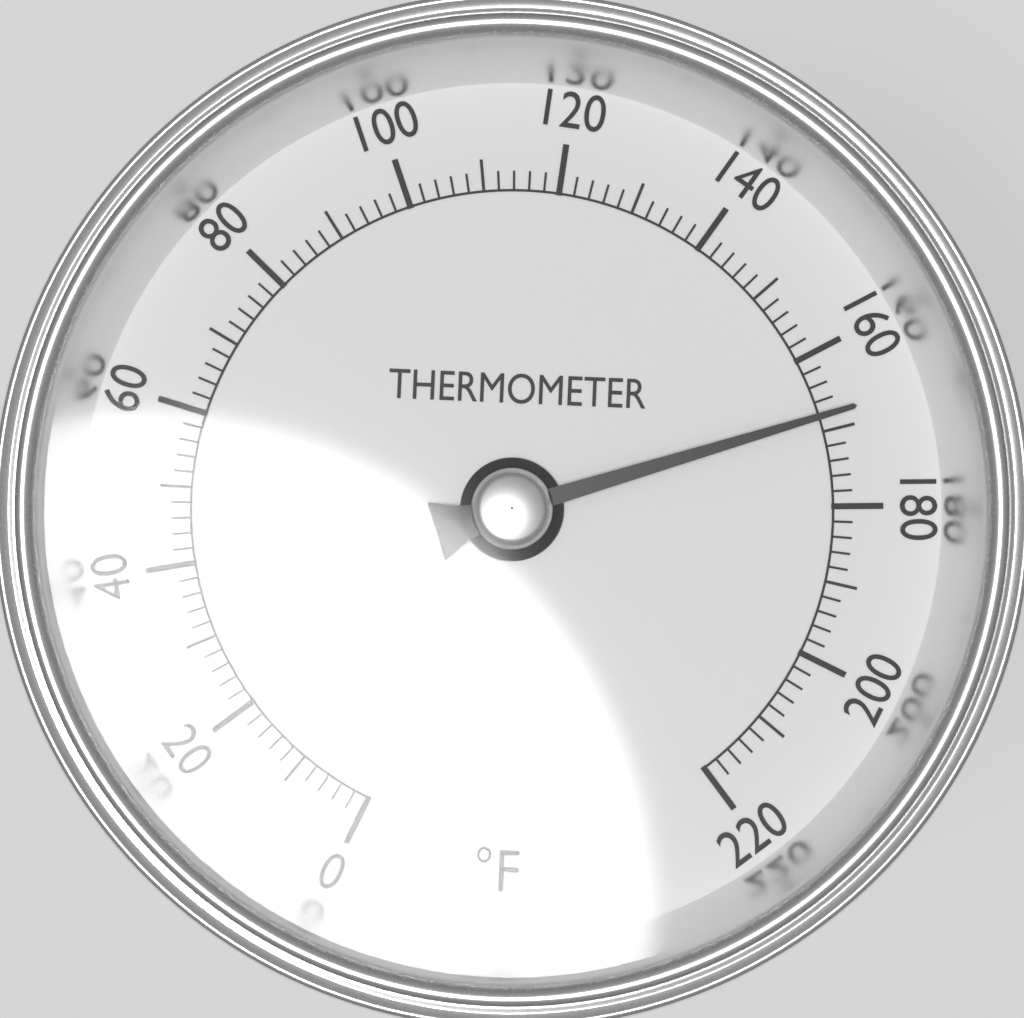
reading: 168 °F
